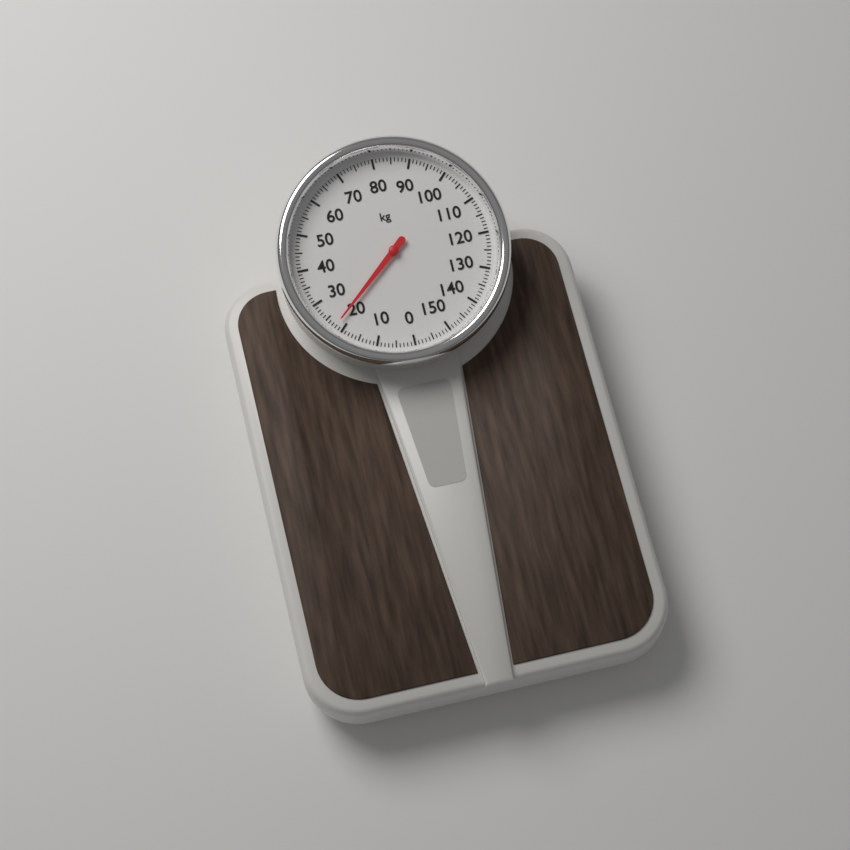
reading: 22 kg
